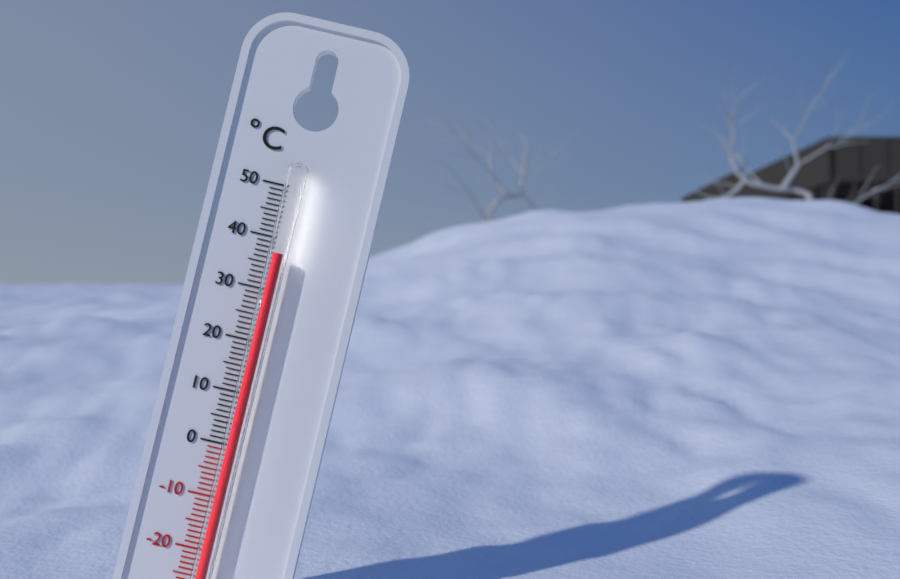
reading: 37 °C
